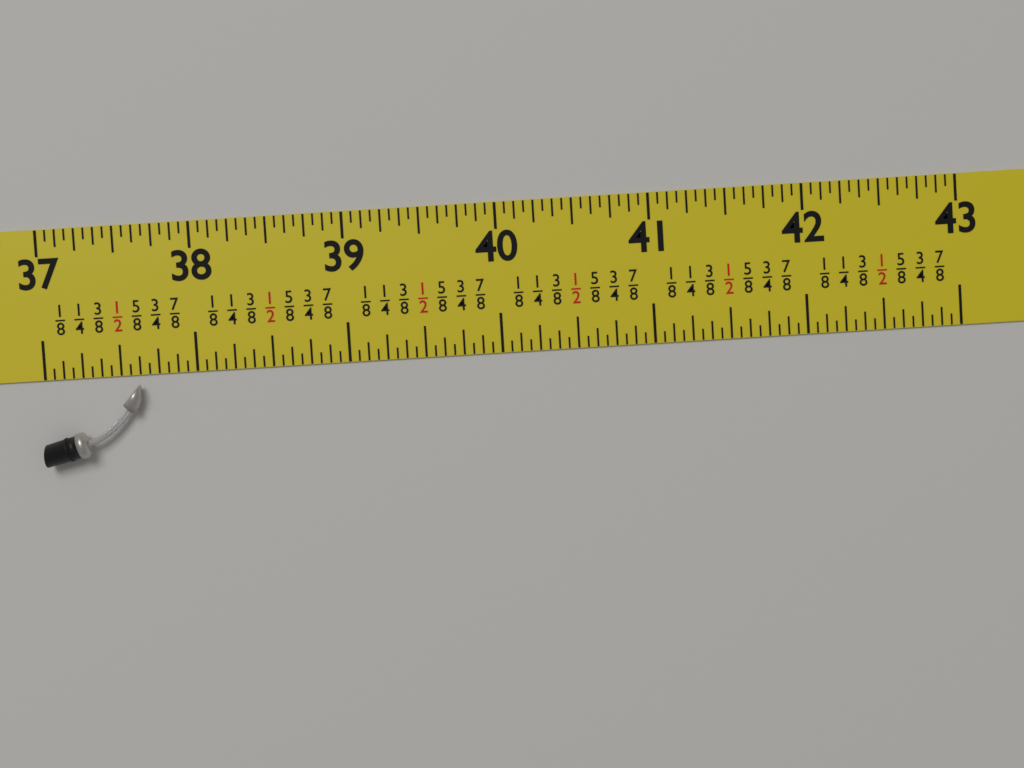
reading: 37.6250 in
